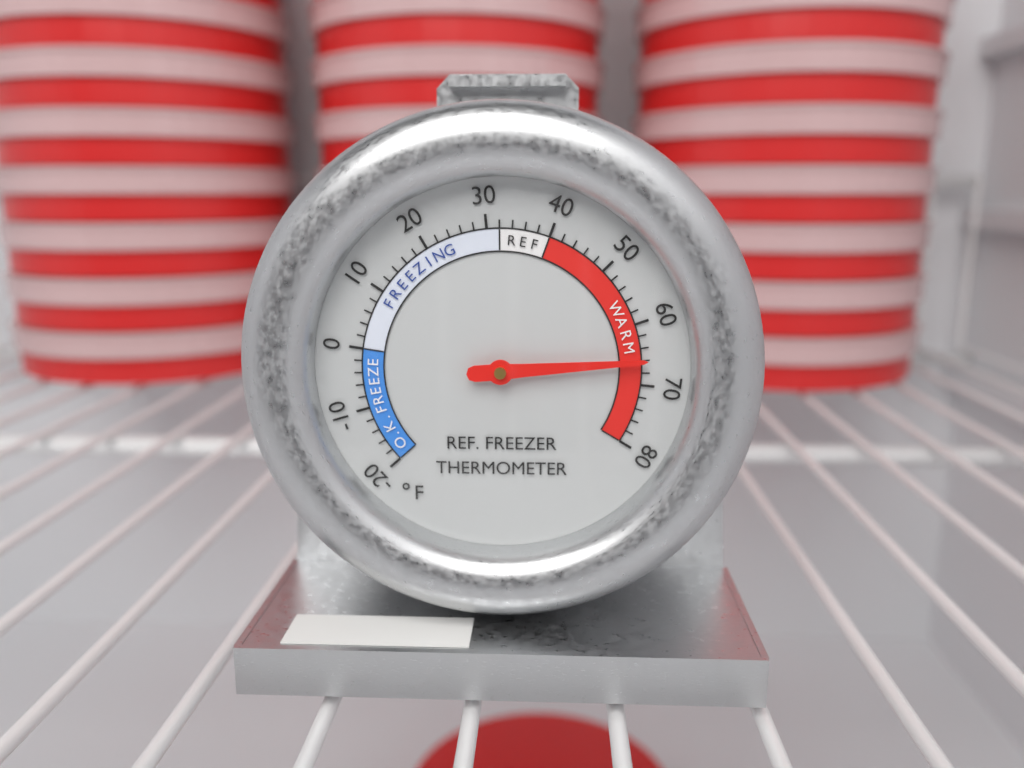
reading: 66 °F
